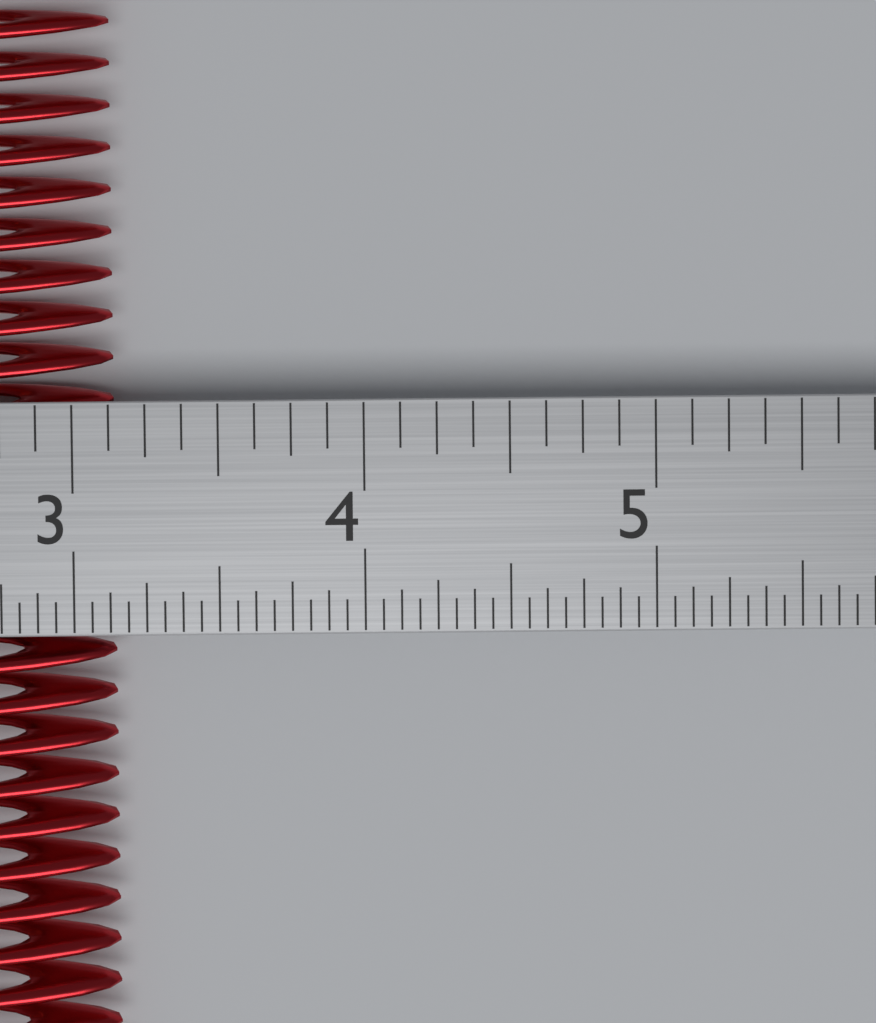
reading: 3.1250 in
